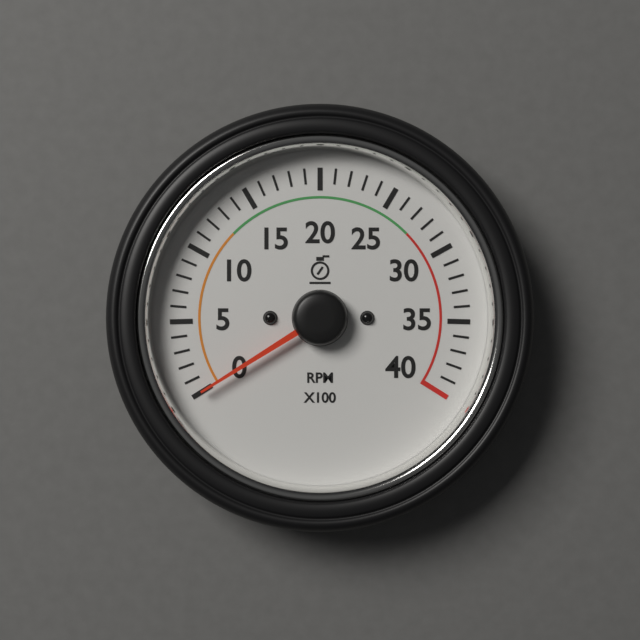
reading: 0 RPM
